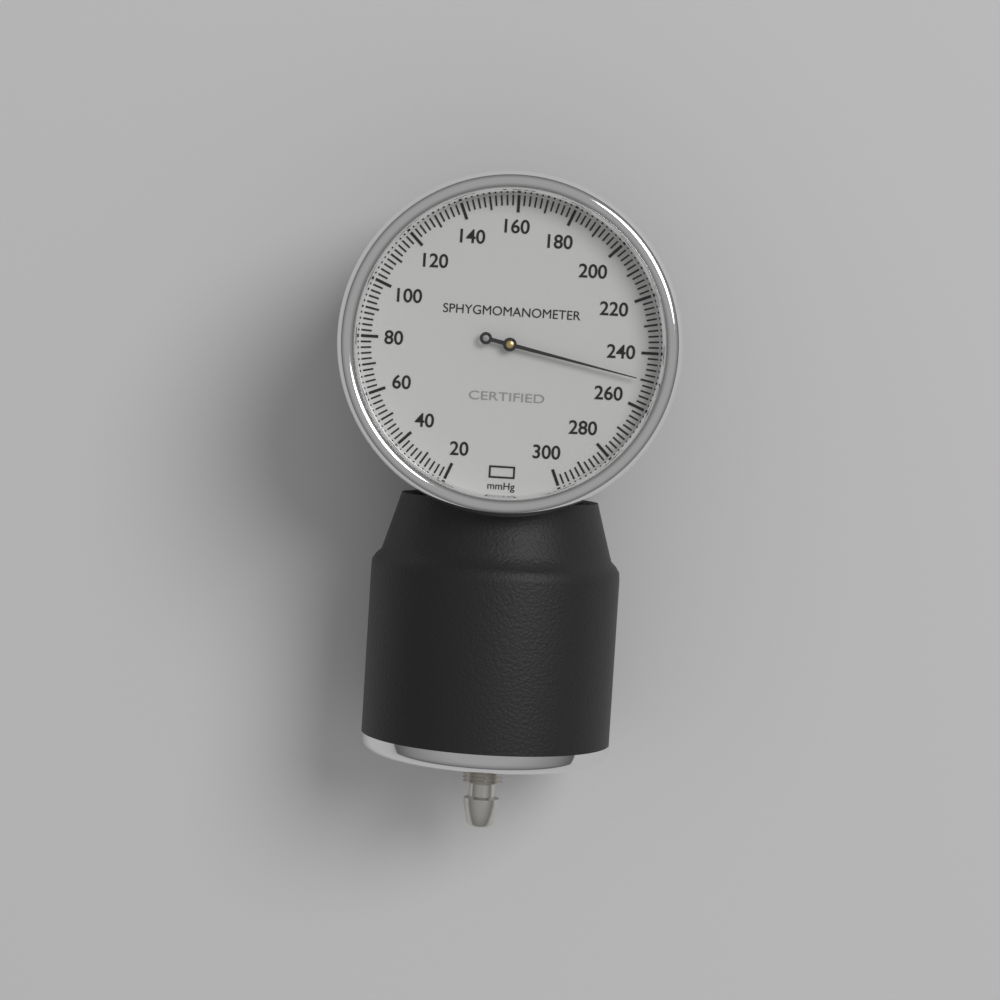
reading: 250 mmHg
